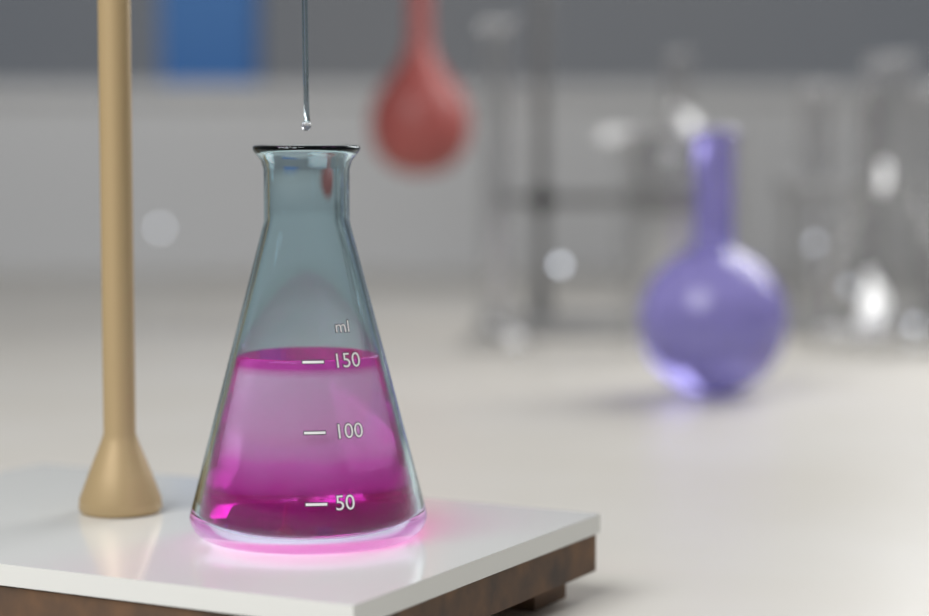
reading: 150 ml
